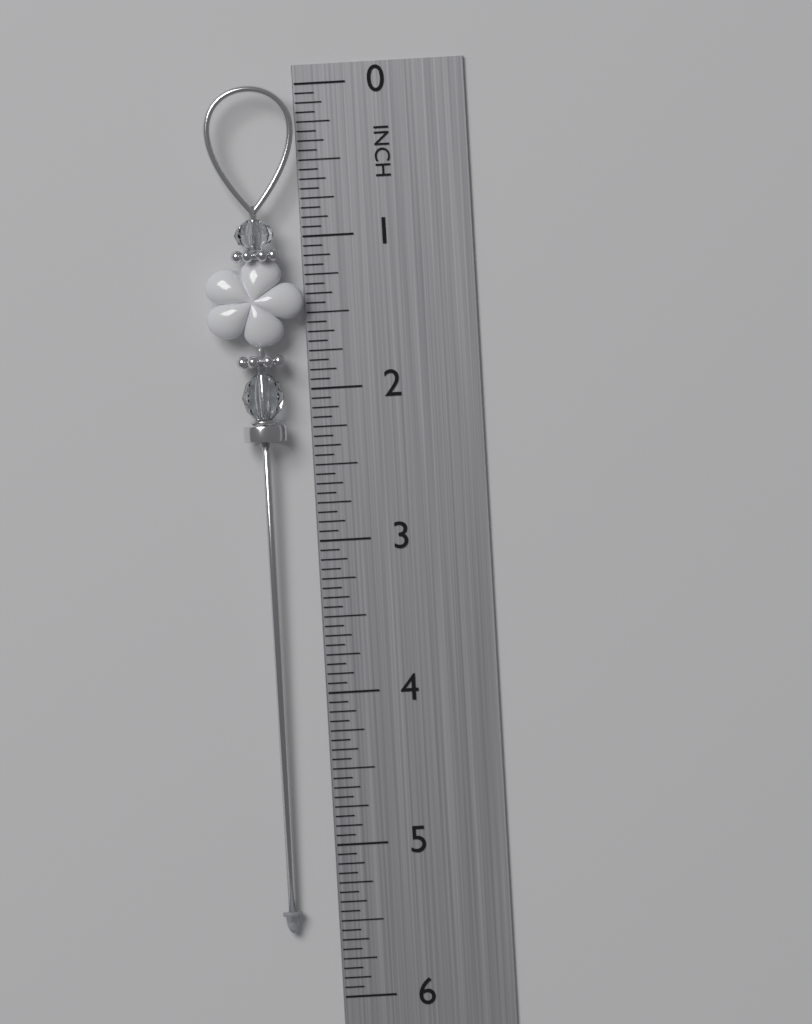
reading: 5.5625 in
